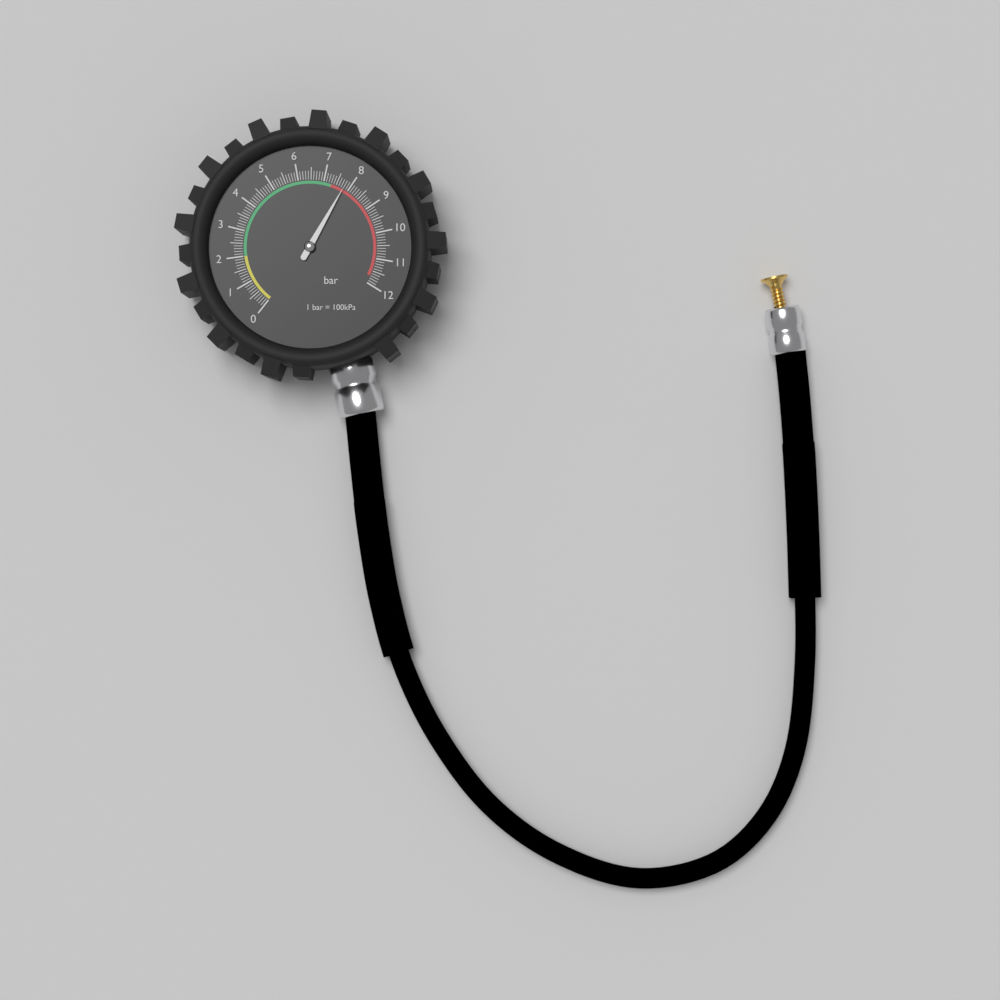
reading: 7.8 bar
